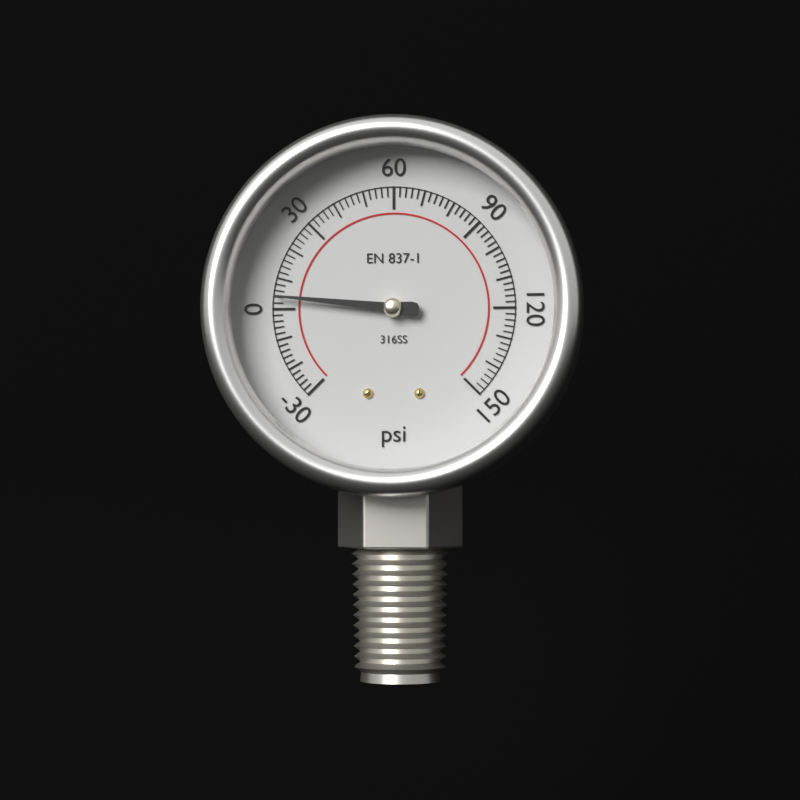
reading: 4 psi
